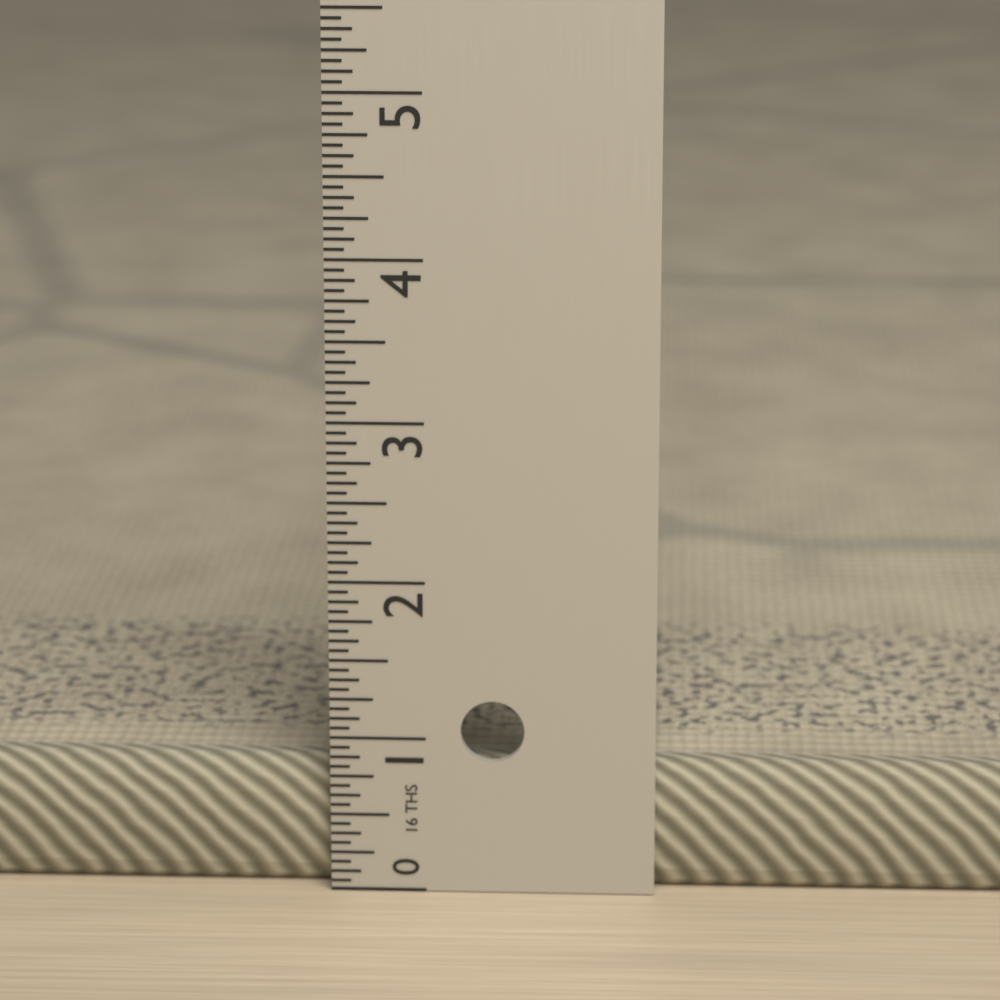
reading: 0.8125 in
